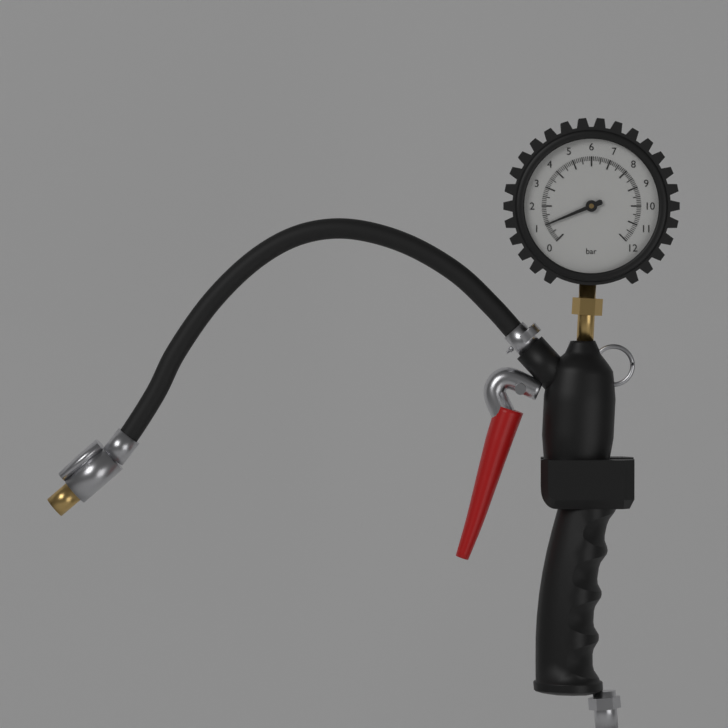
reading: 1.0 bar
